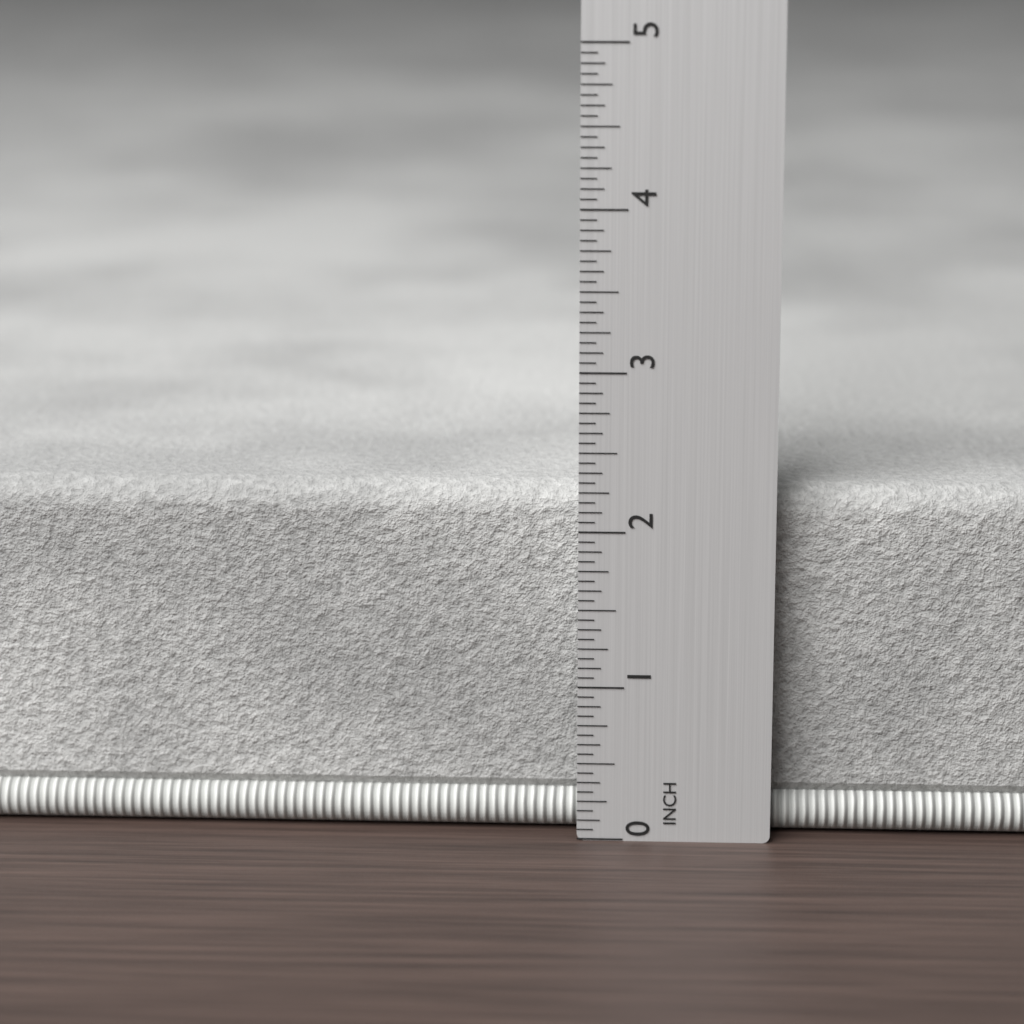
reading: 2.2500 in
